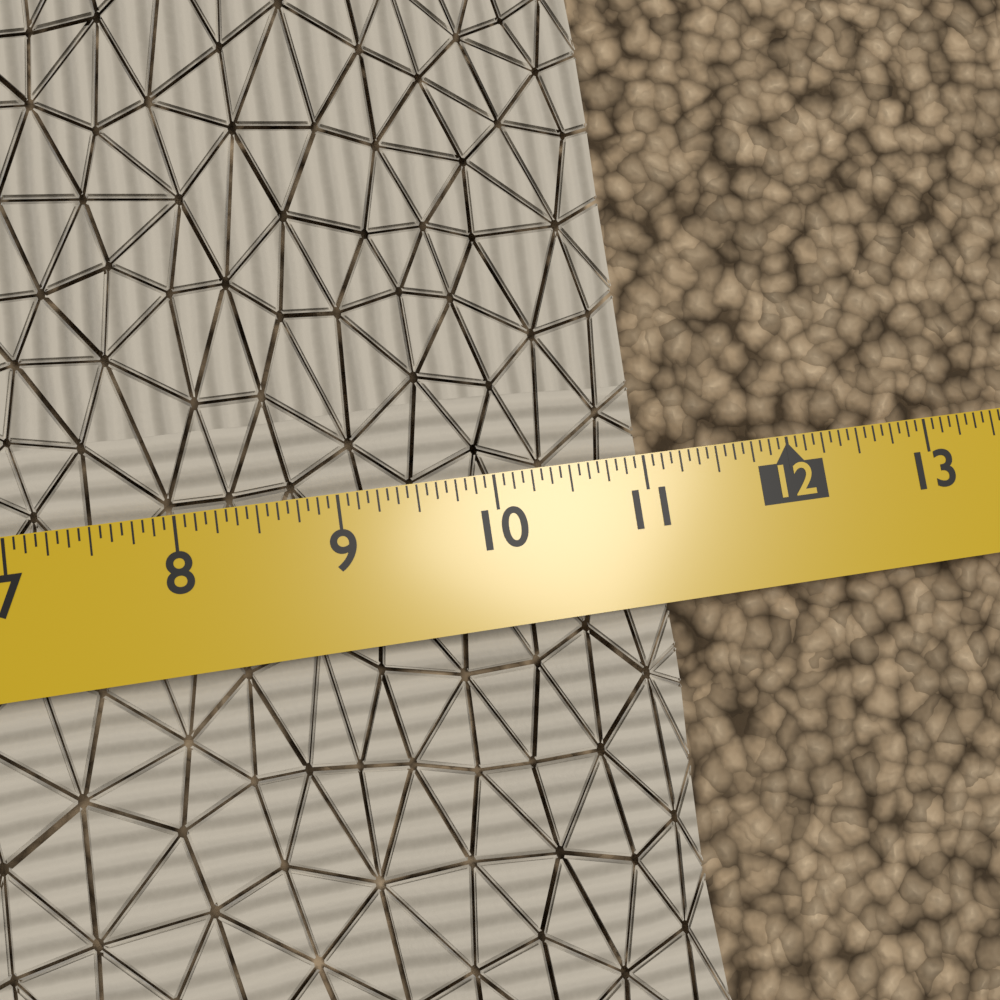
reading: 11.0625 in
